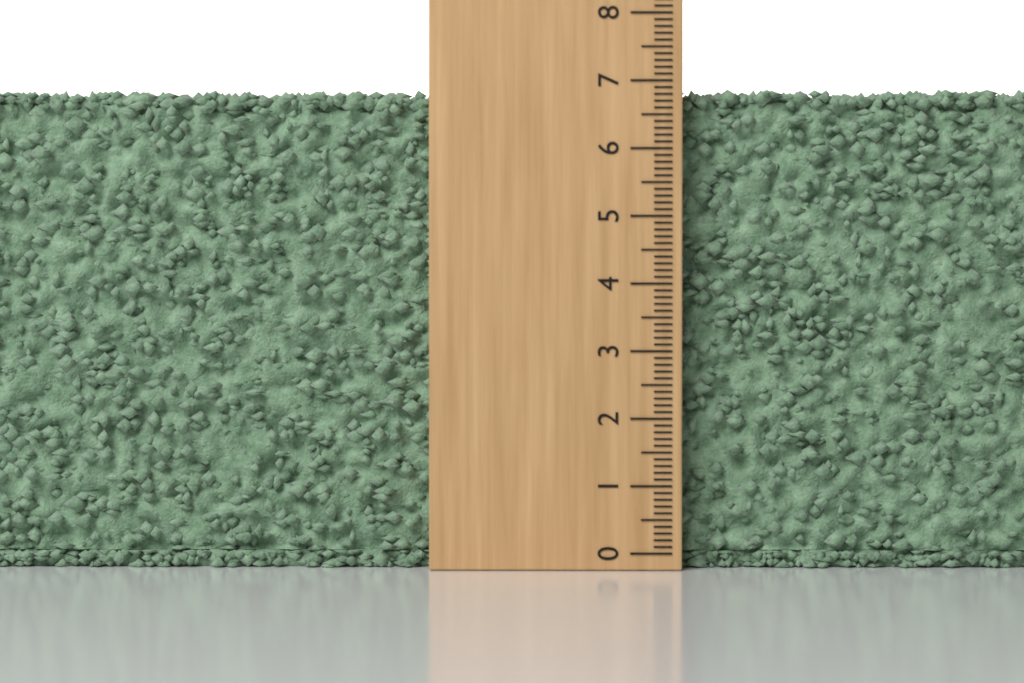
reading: 6.9 (no unit)
